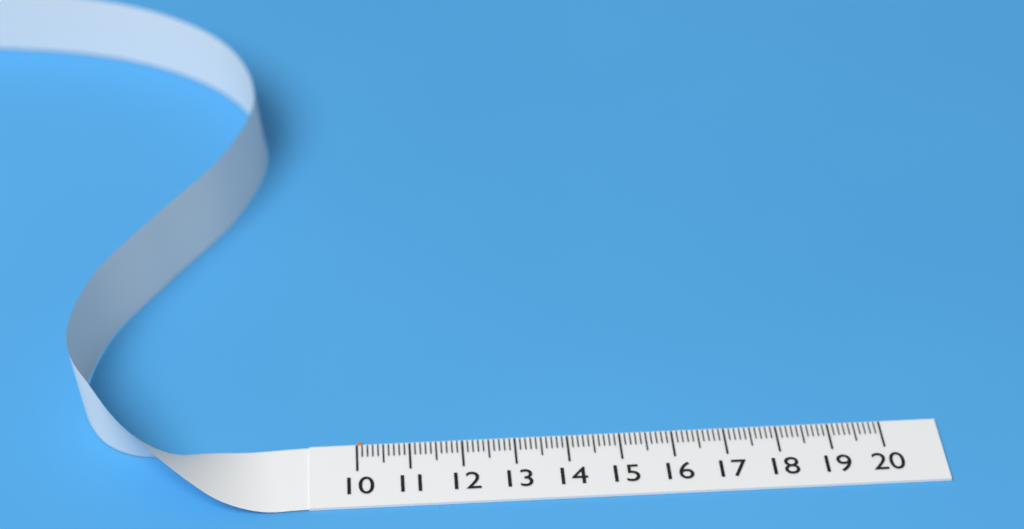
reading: 10.1 (no unit)
